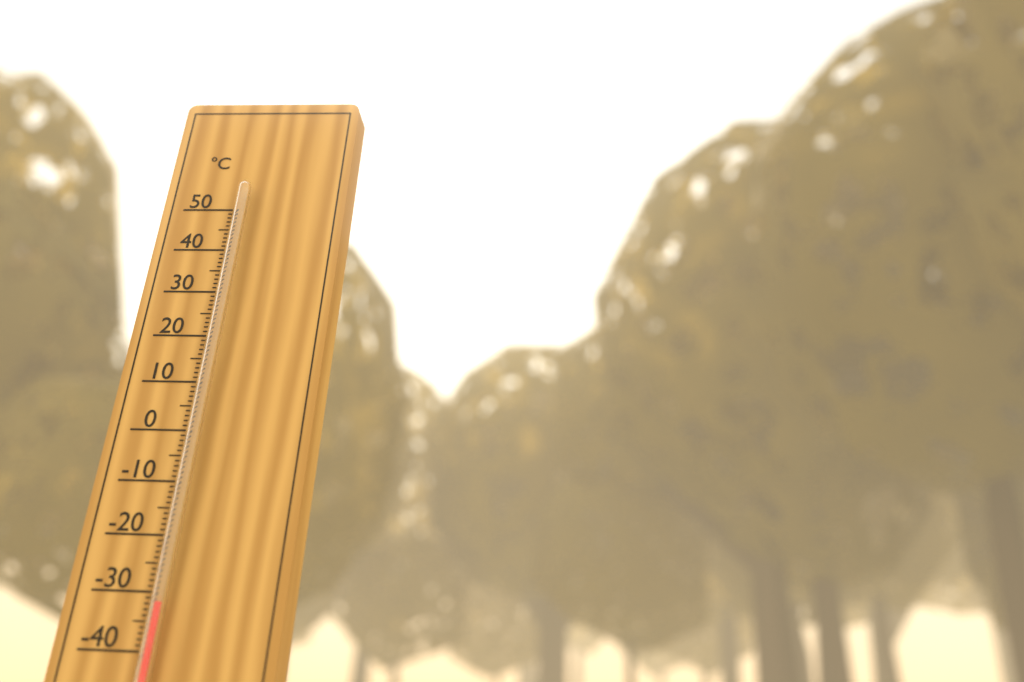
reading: -32 °C
